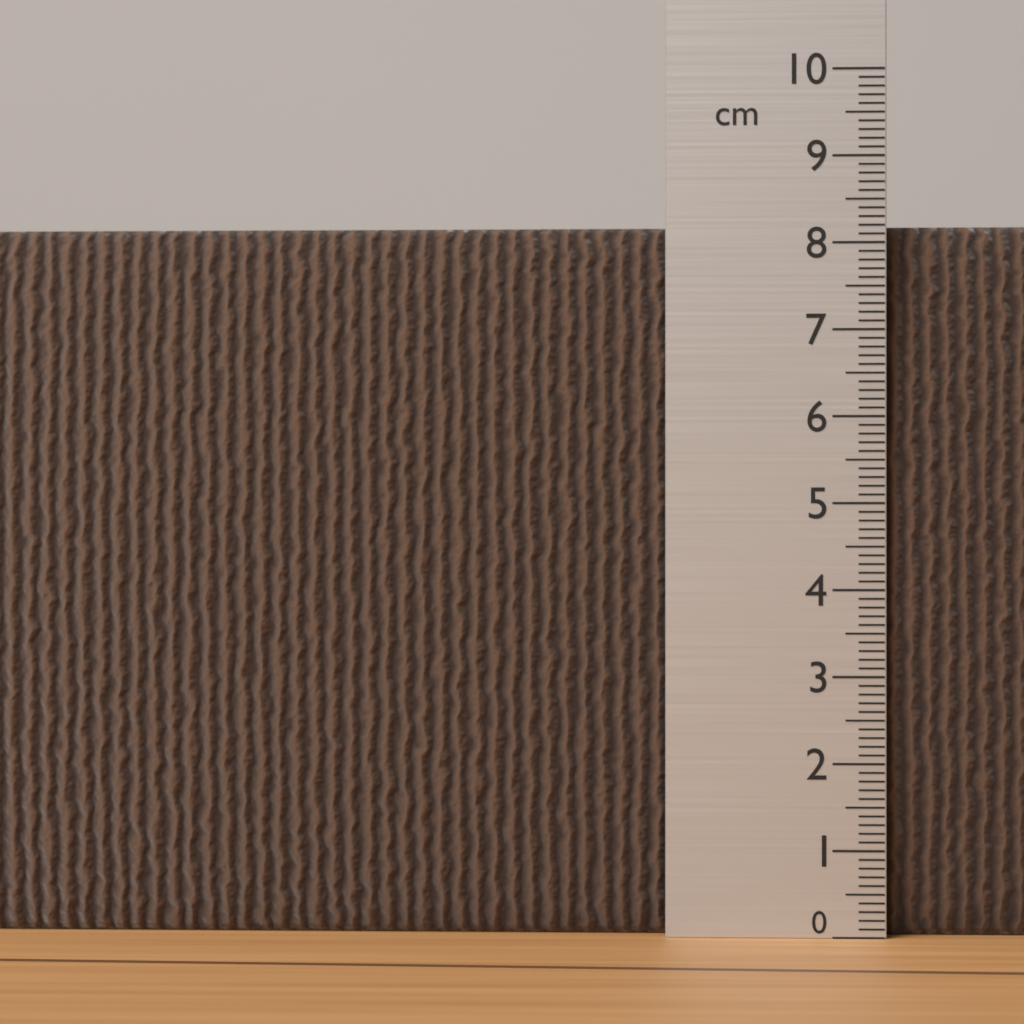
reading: 8.2 cm
